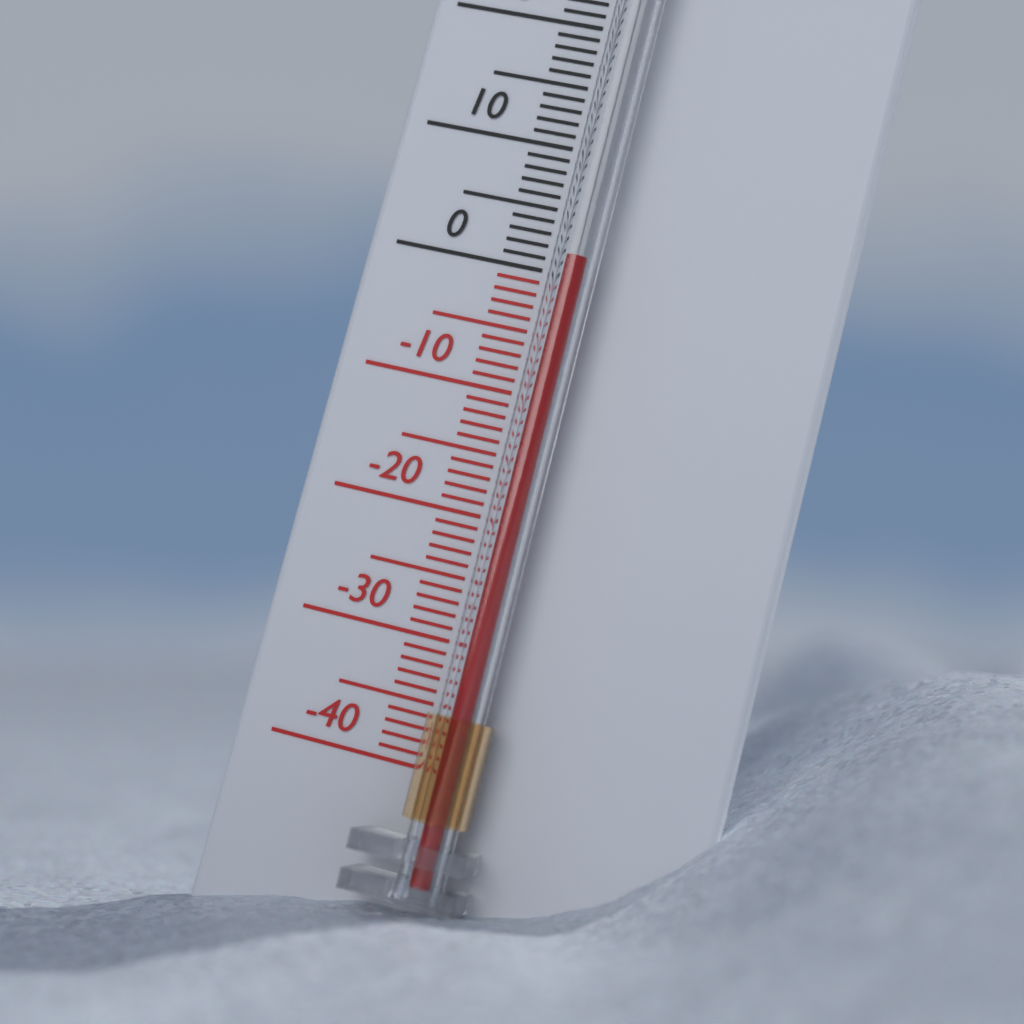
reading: 1 °C
